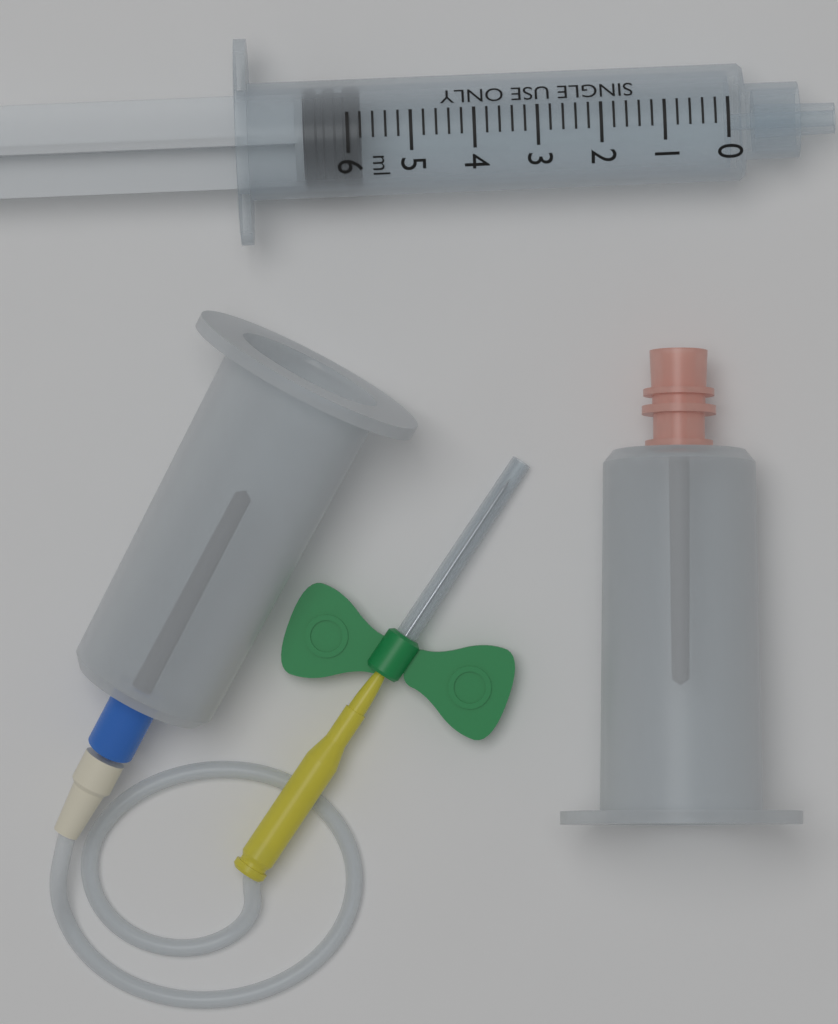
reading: 5.8 ml
